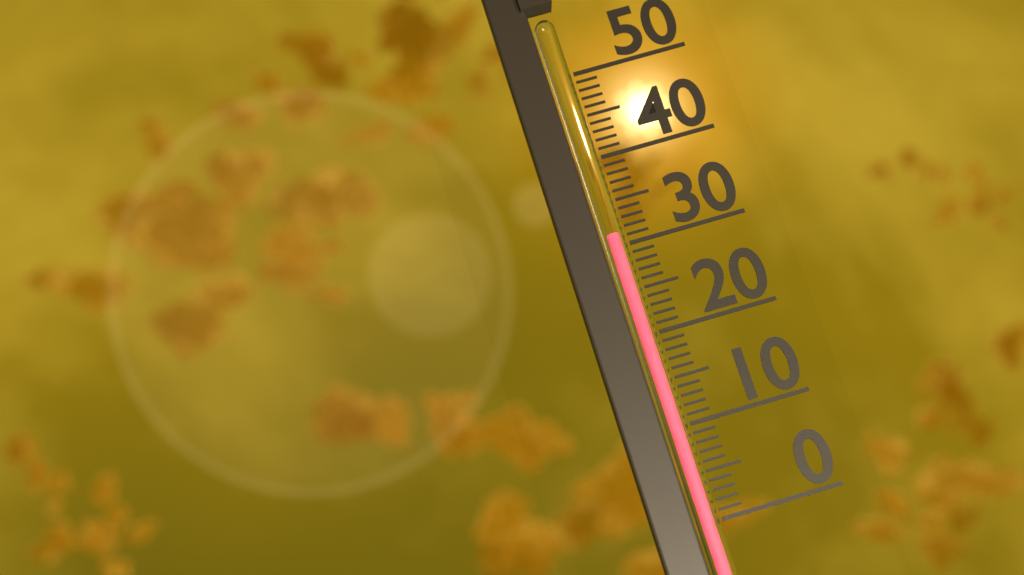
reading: 31 (no unit)
